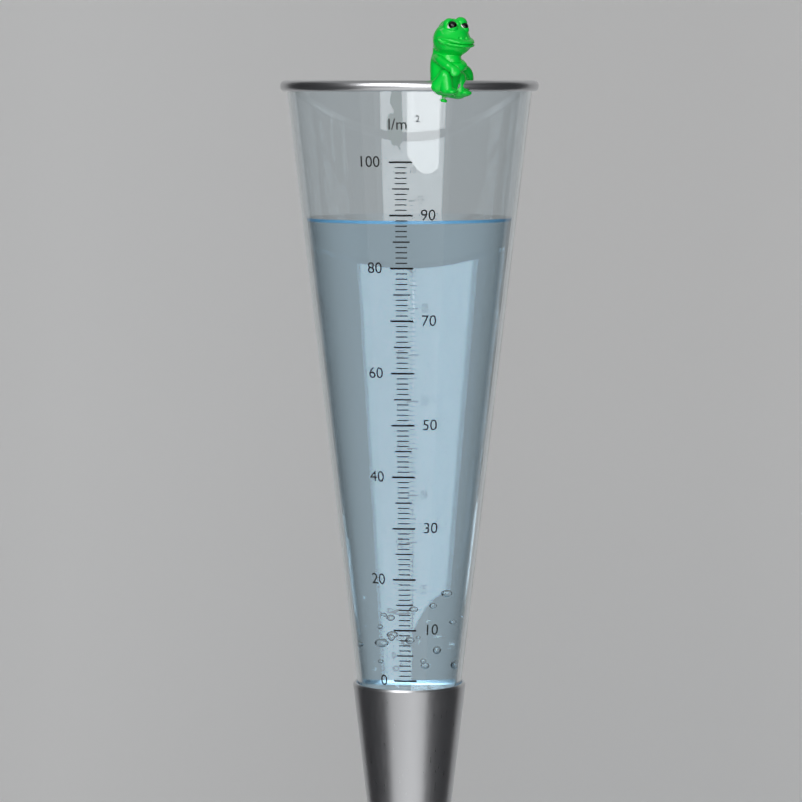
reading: 89 l/m²
